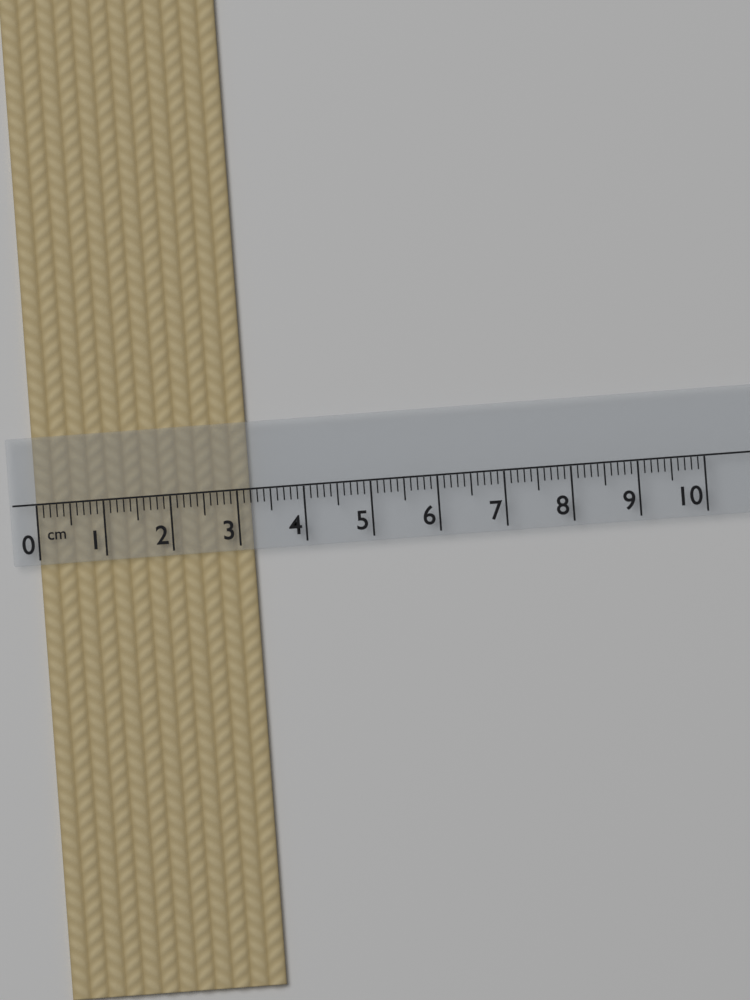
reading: 3.2 cm
